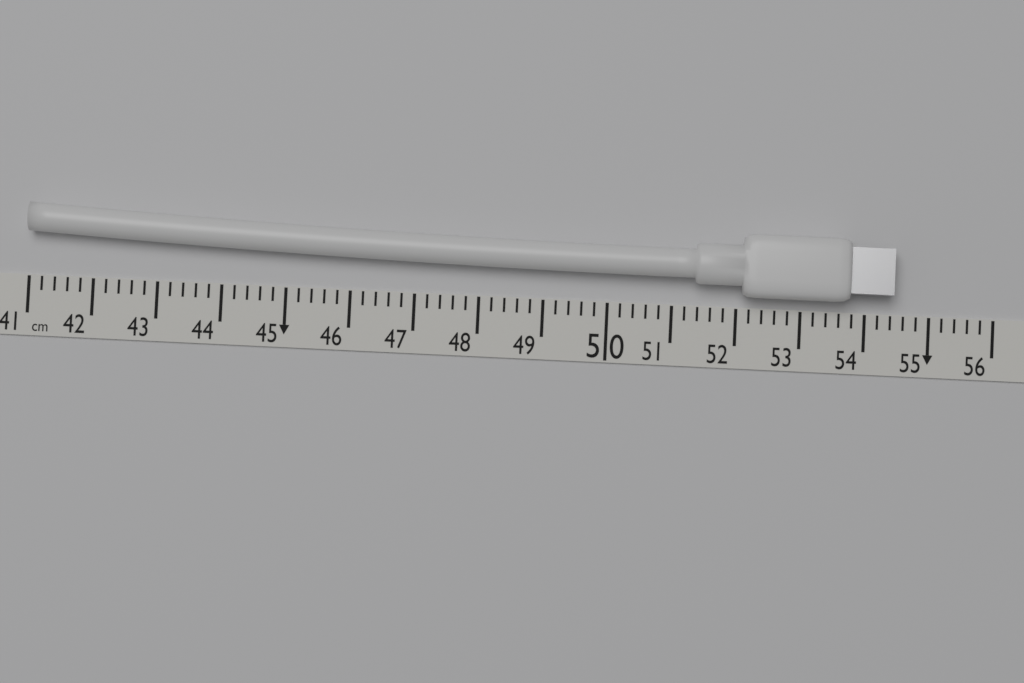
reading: 54.4 cm
